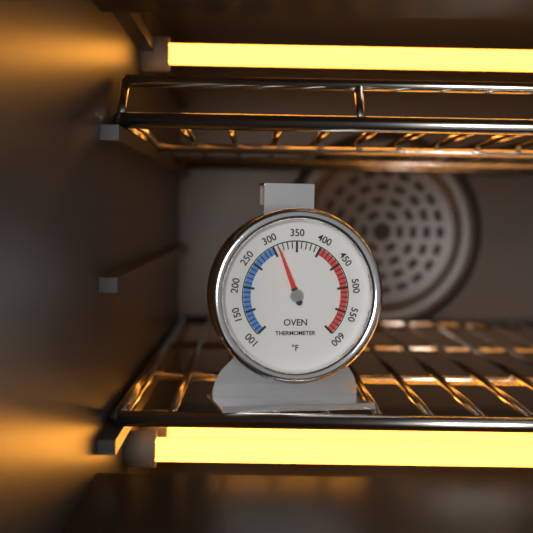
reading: 310 °F
